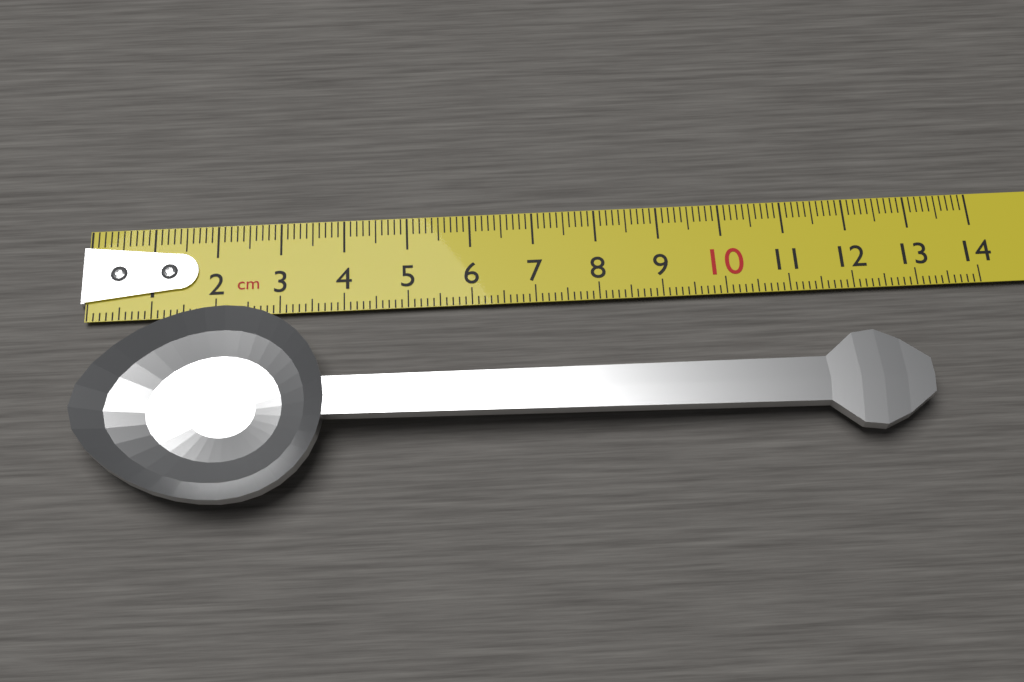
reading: 12.9 cm
